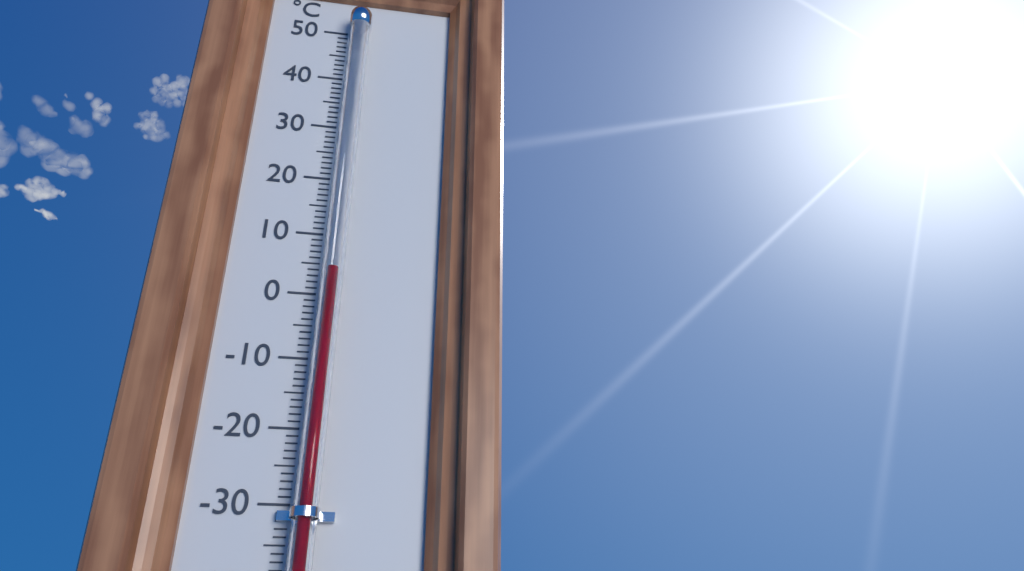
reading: 3 °C
